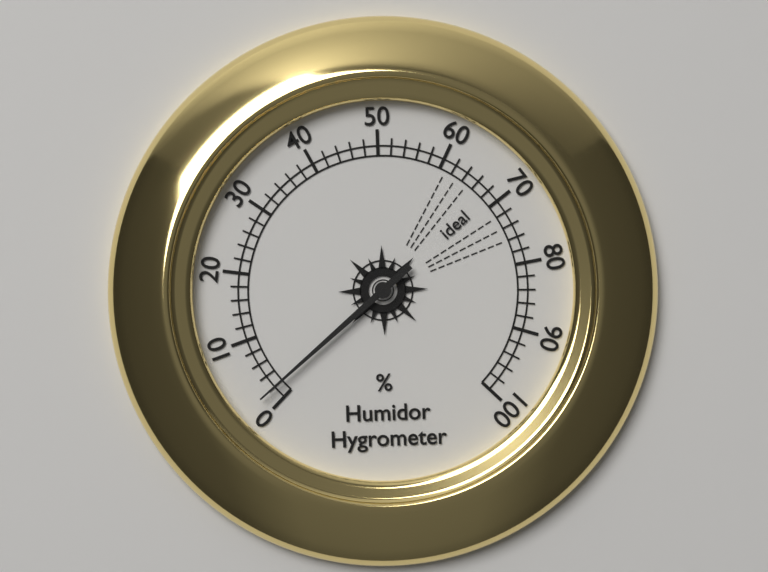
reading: 2 %
